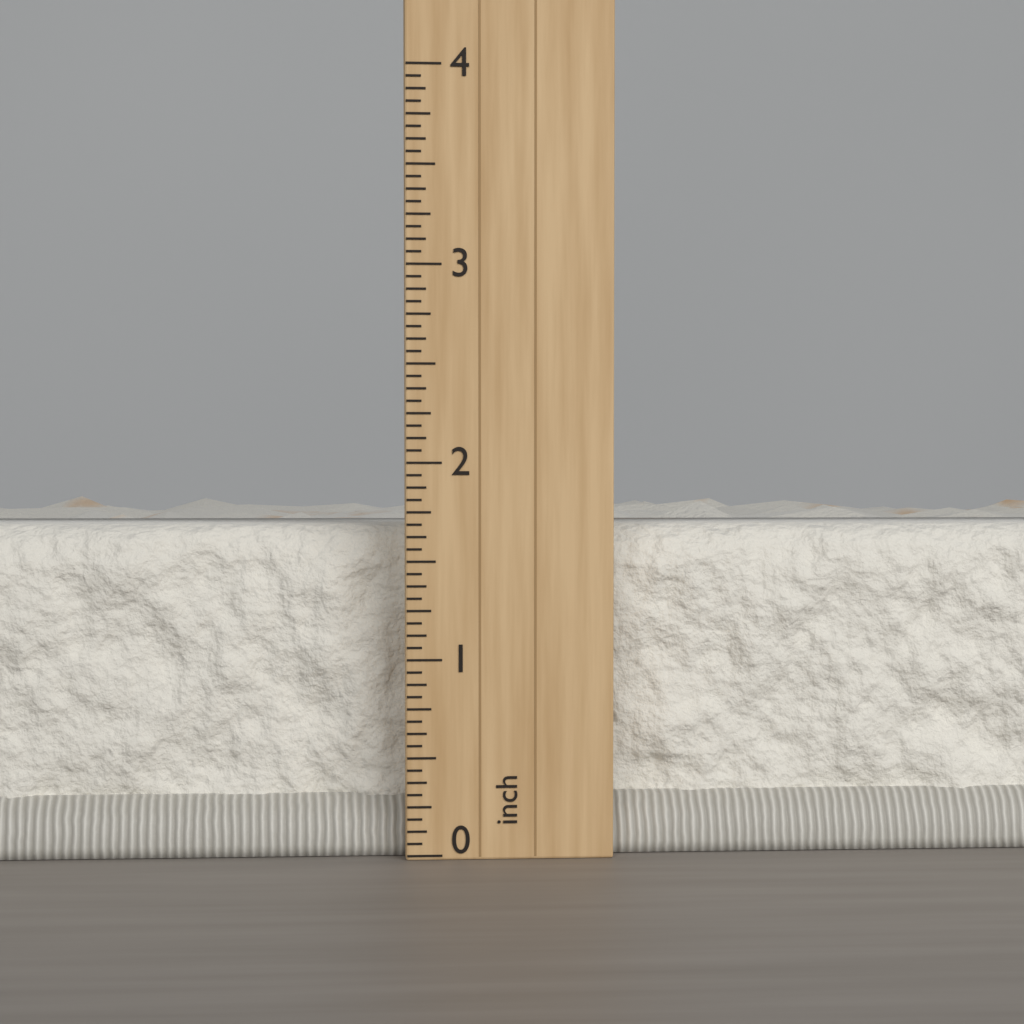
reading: 1.6875 inch
